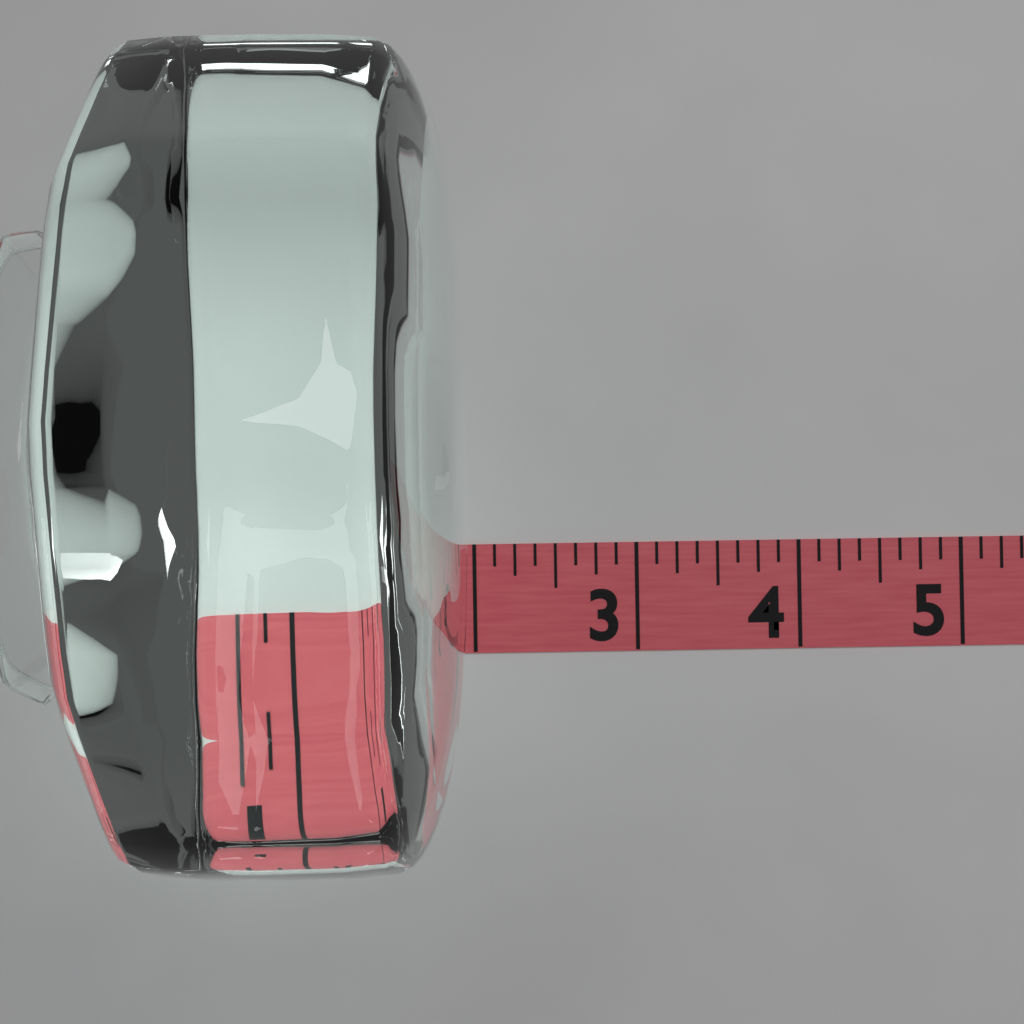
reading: 2.000 (no unit)
